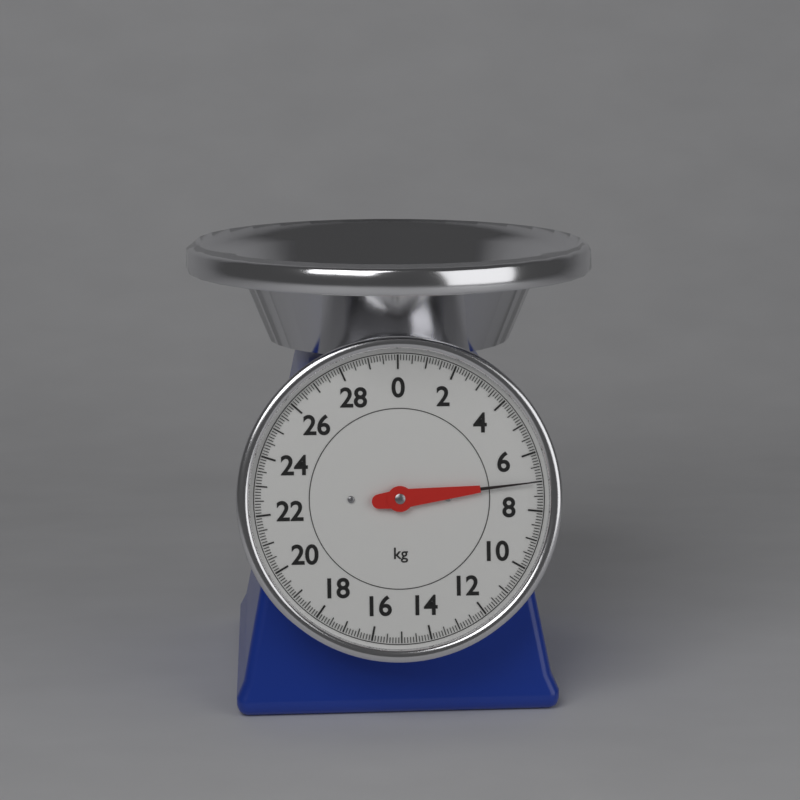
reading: 7.0 kg
